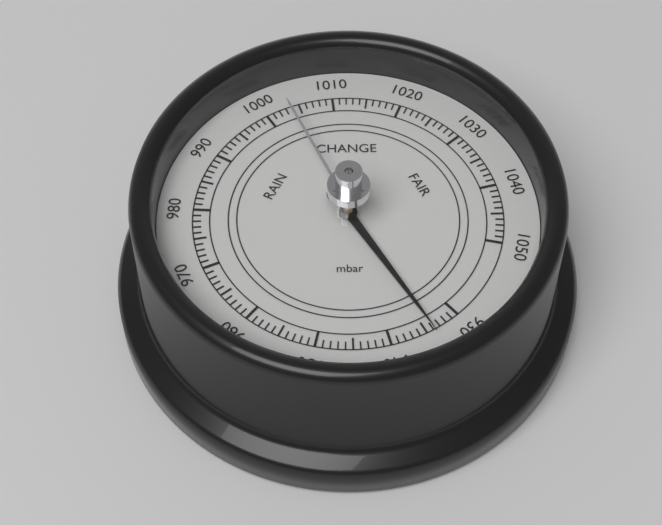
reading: 934 mbar
